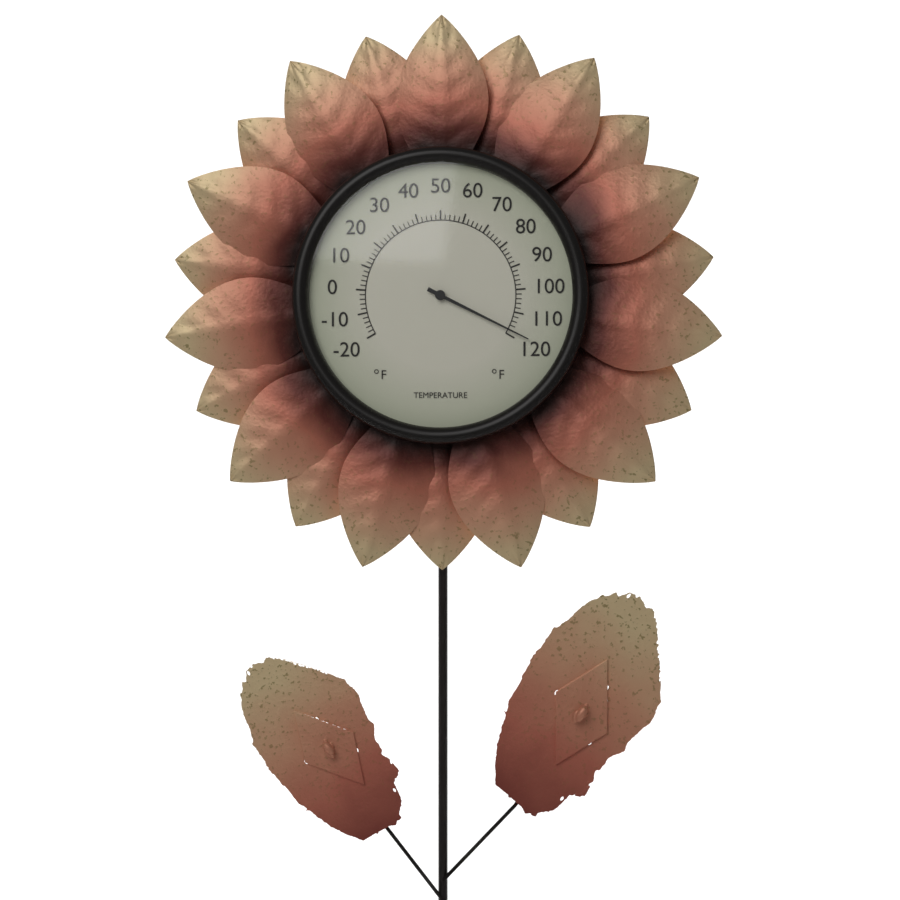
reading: 118 °F
